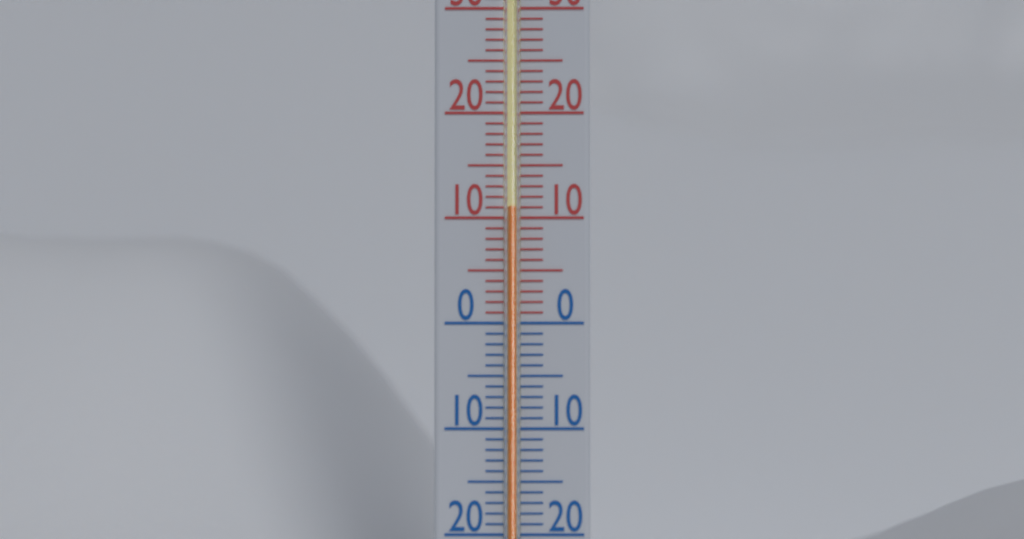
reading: 11 °C
